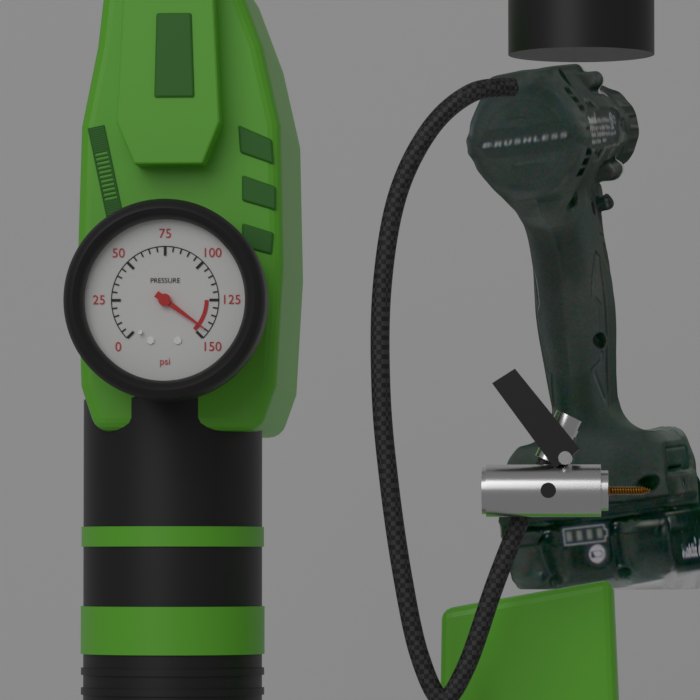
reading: 145 psi
